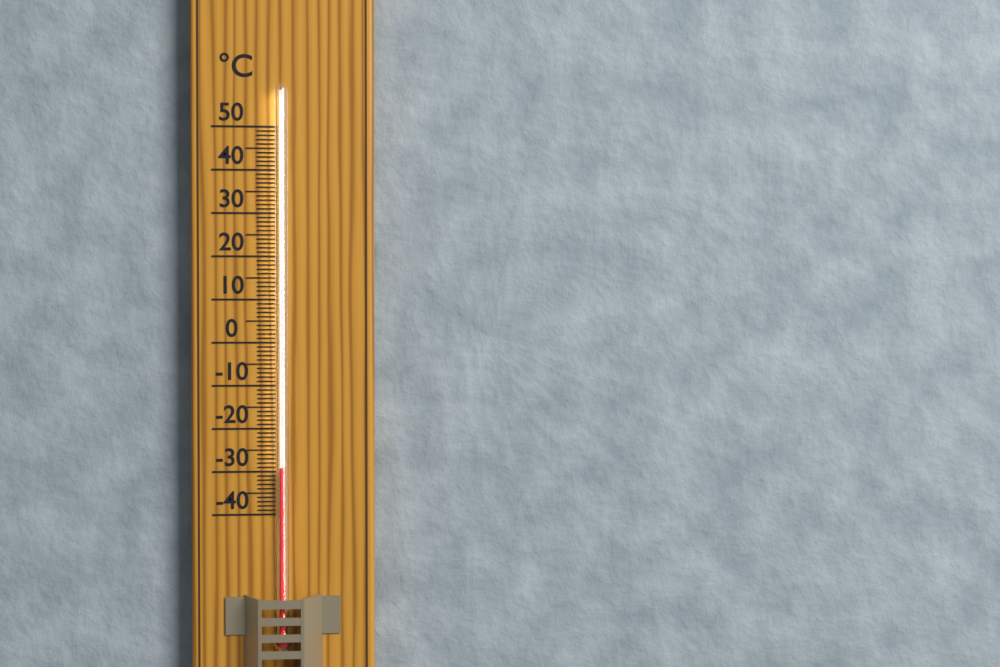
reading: -29 °C
